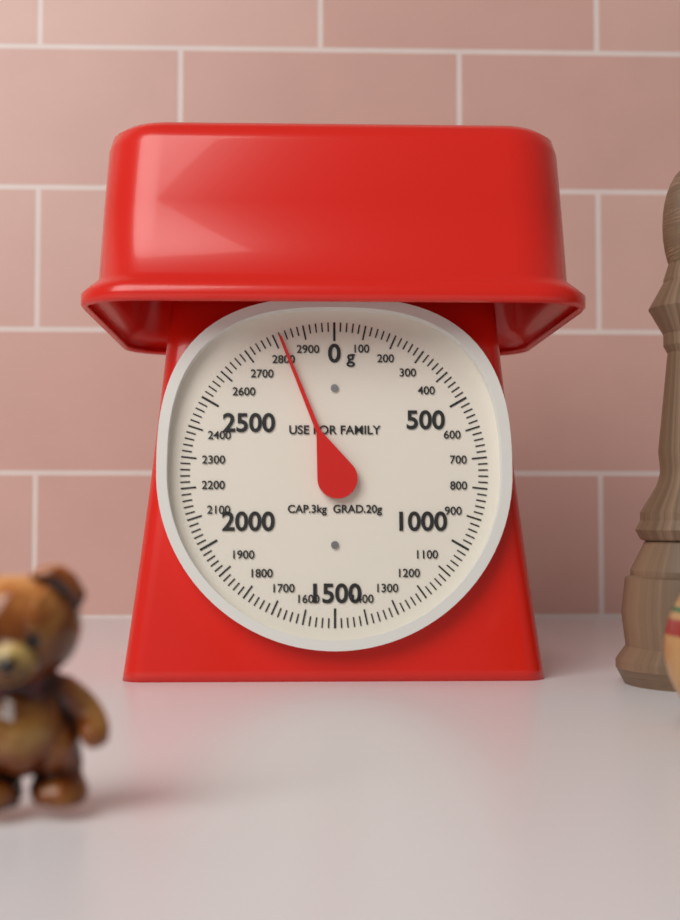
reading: 2820 g
